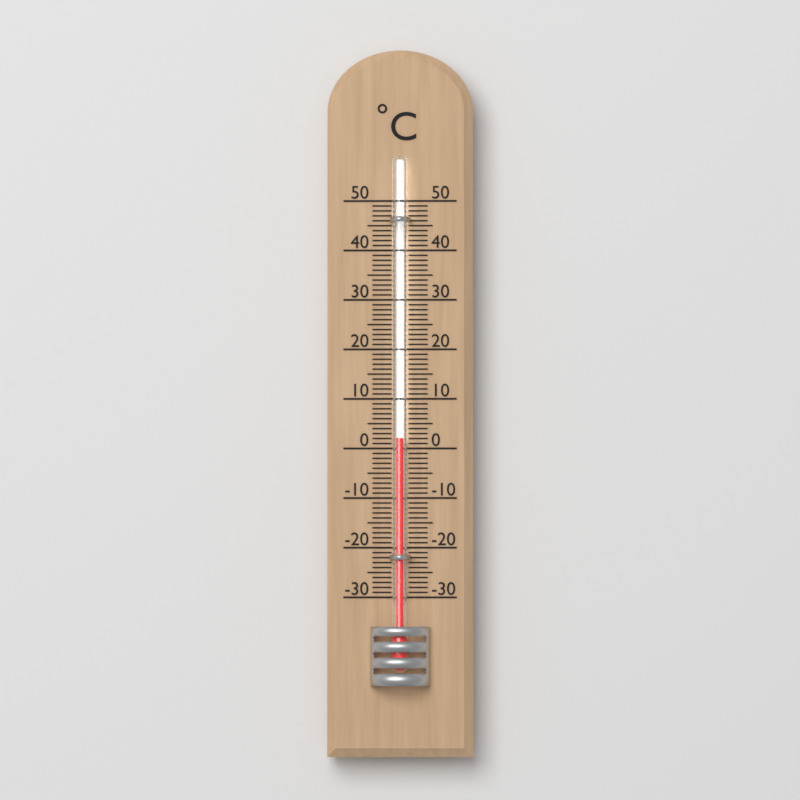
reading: 2 °C
